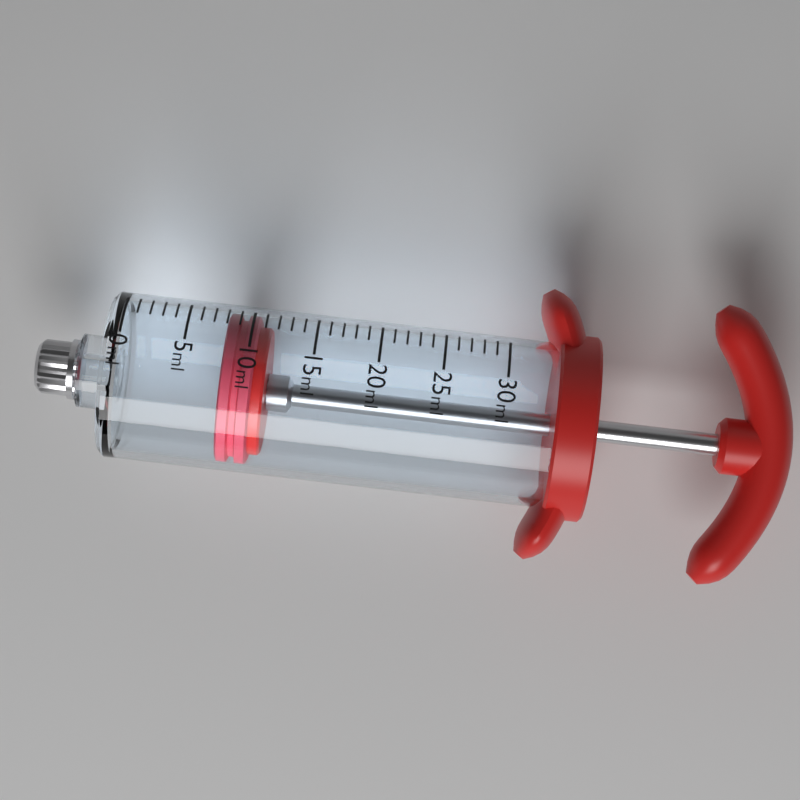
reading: 8 ml
